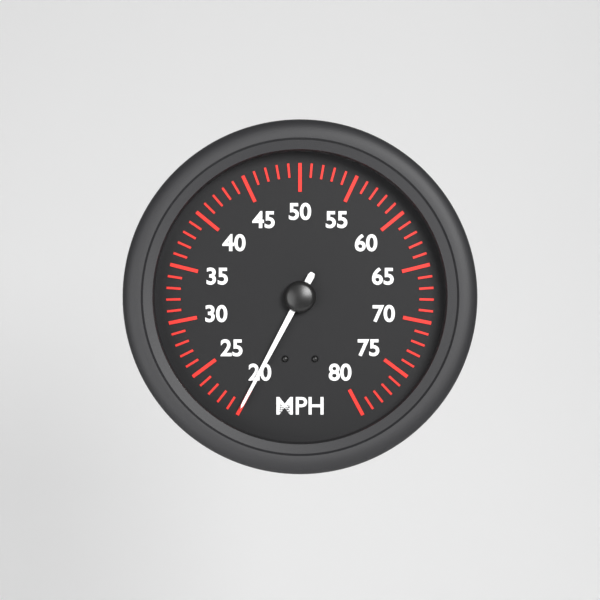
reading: 20 MPH
